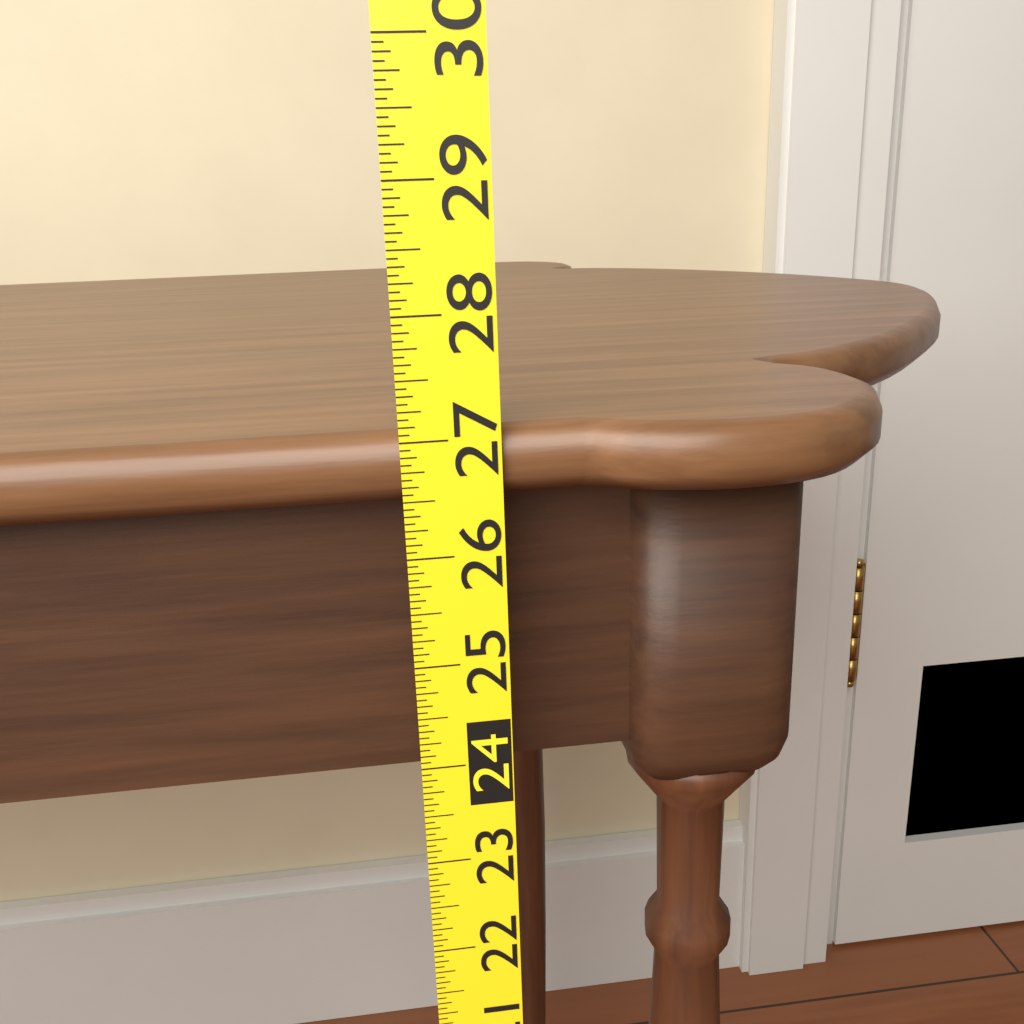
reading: 27.0625 (no unit)
